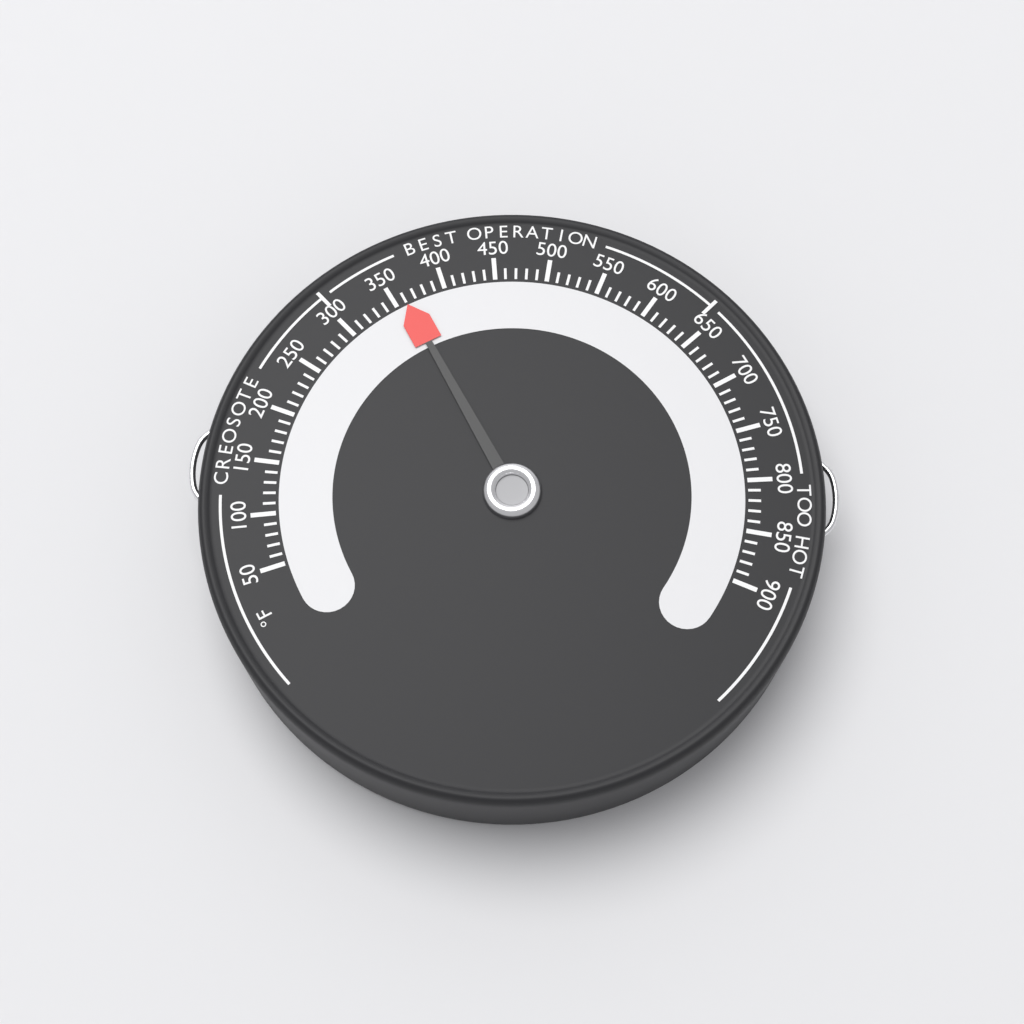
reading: 360 °F
